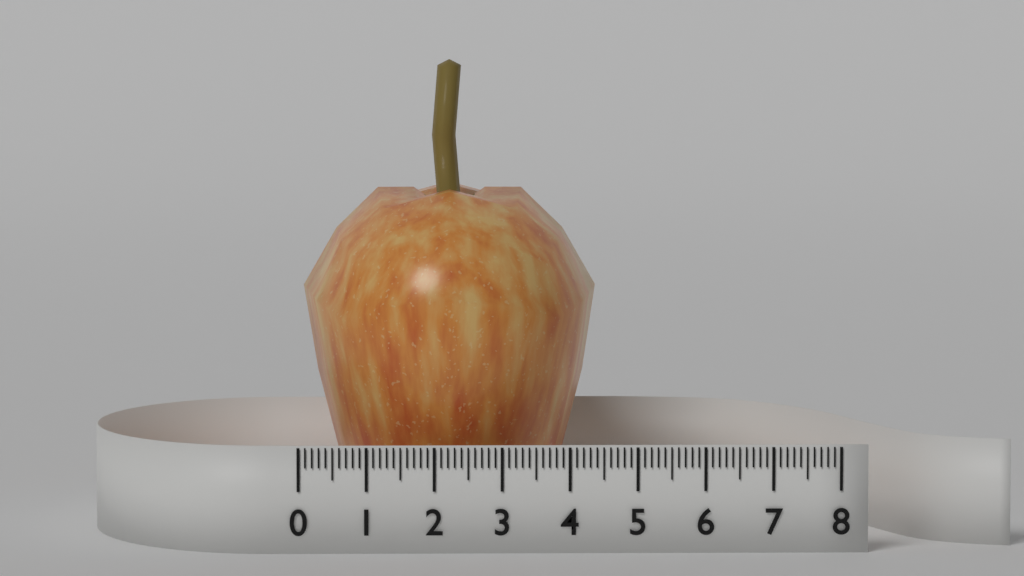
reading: 4.5 (no unit)
